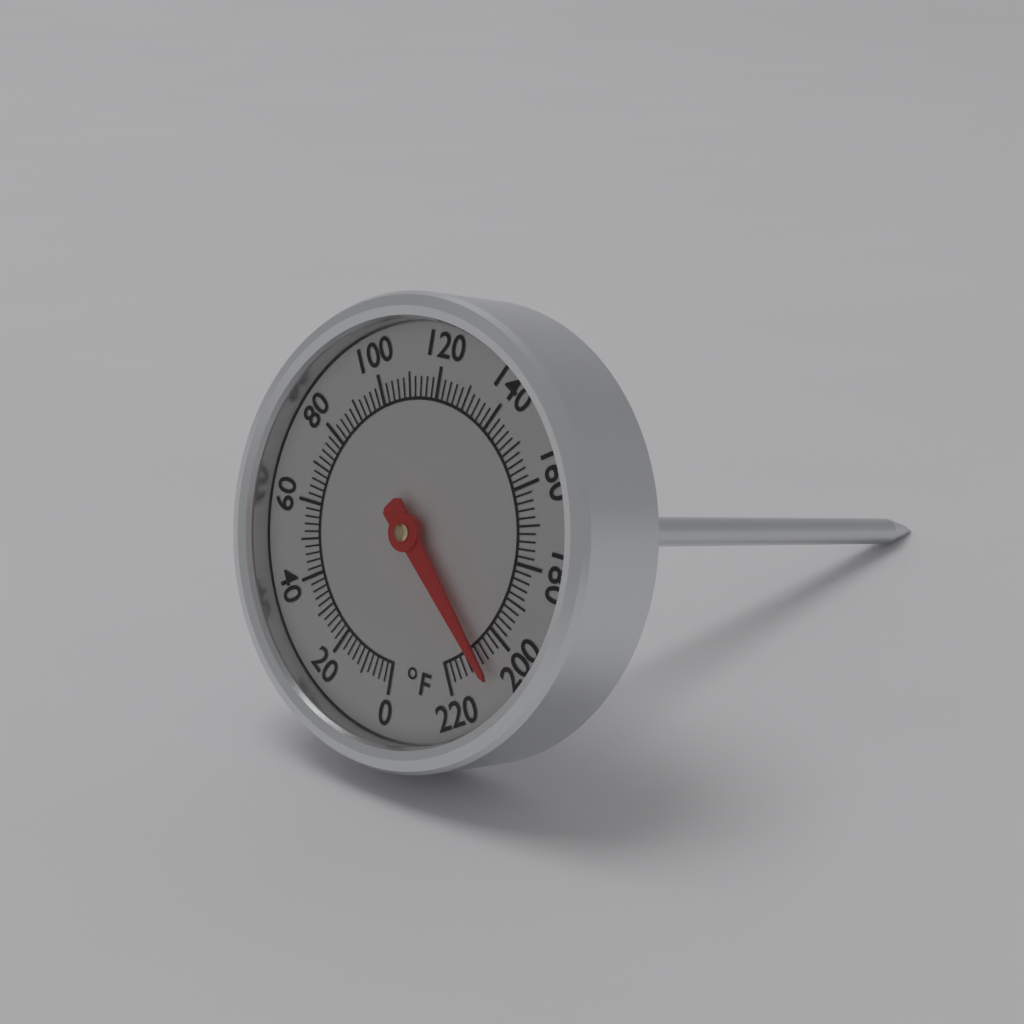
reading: 208 °F
